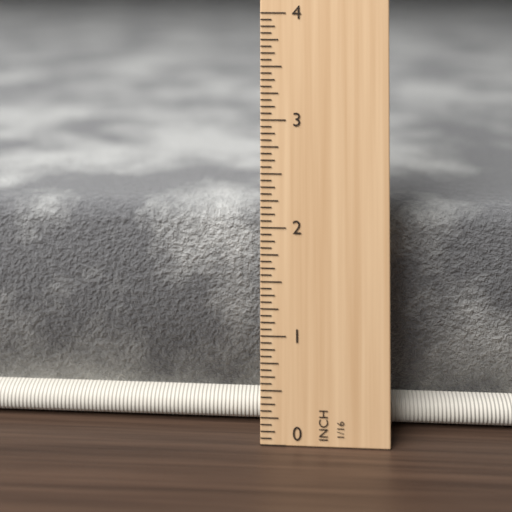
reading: 2.0625 in
